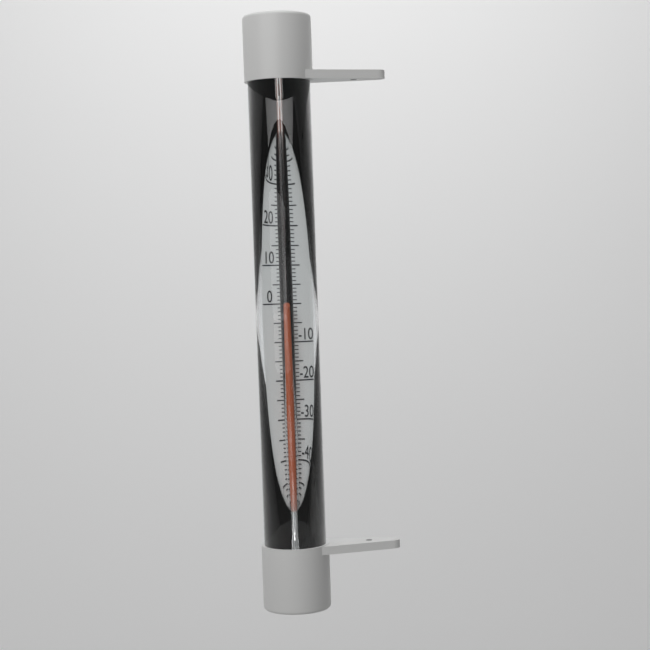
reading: -1 °C
